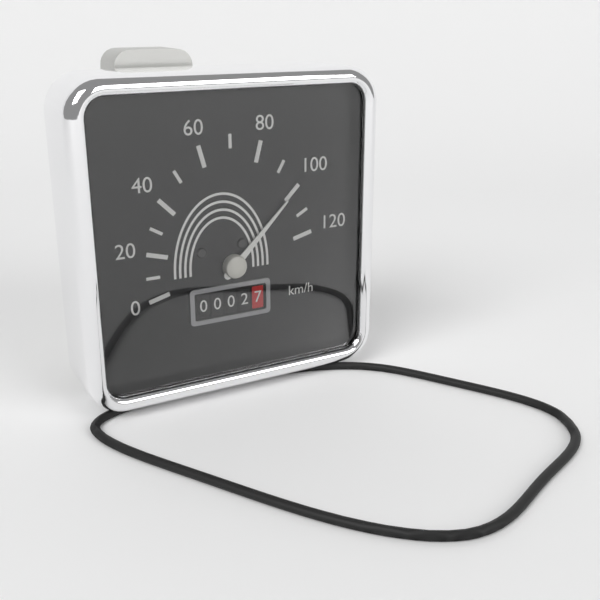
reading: 100 km/h
